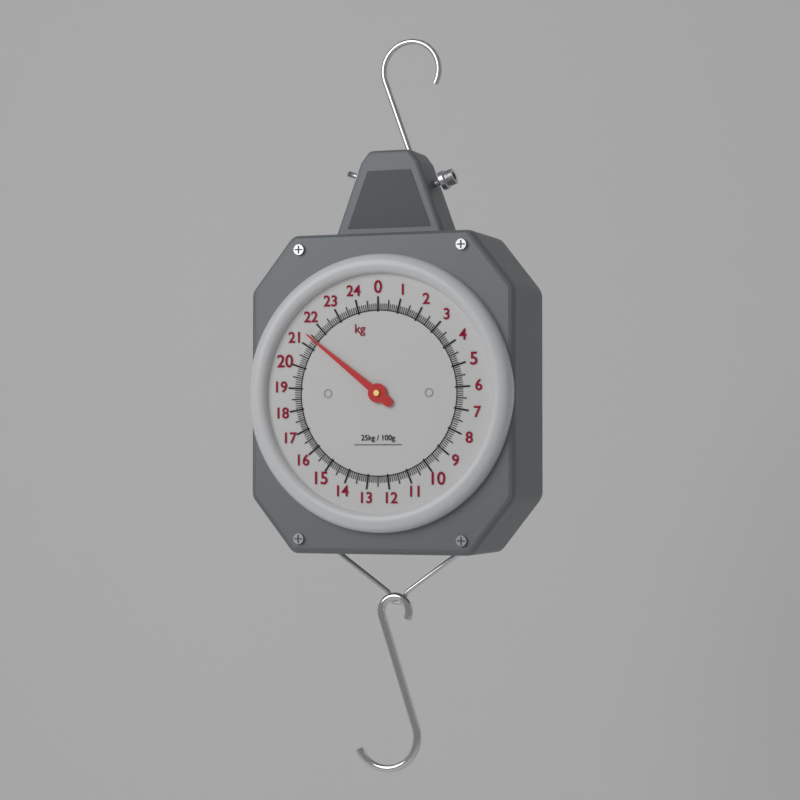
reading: 21.4 kg
